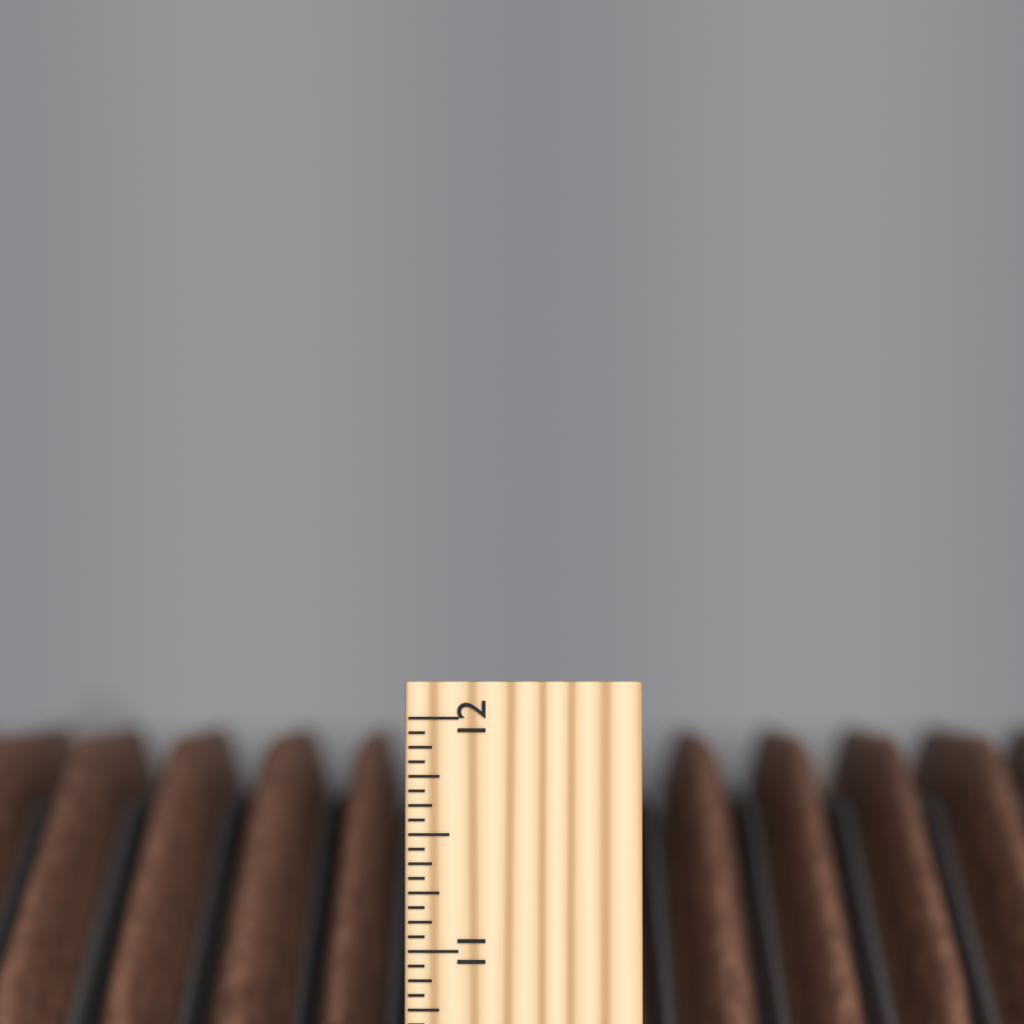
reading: 11.9375 inch
